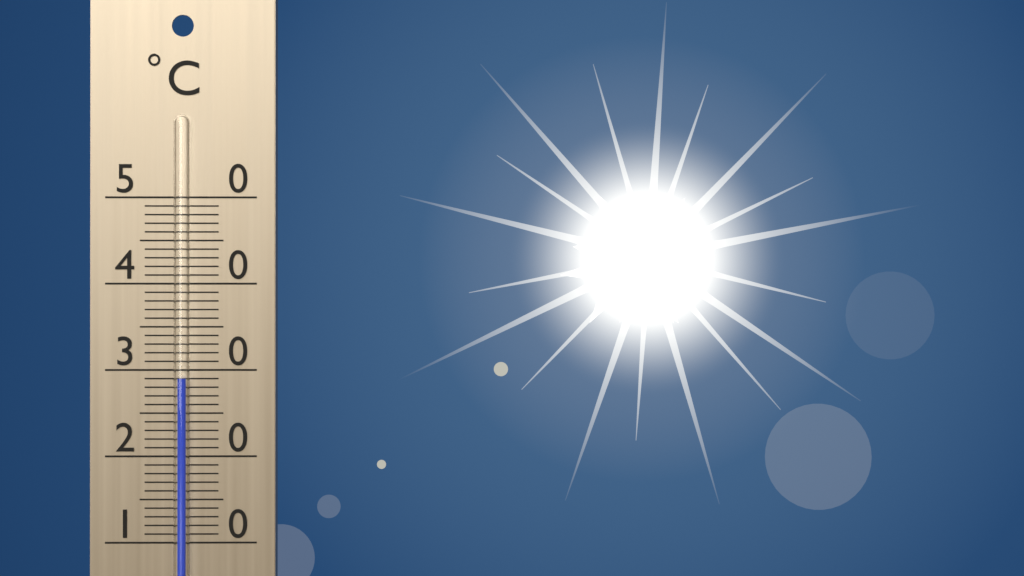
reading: 29 °C
